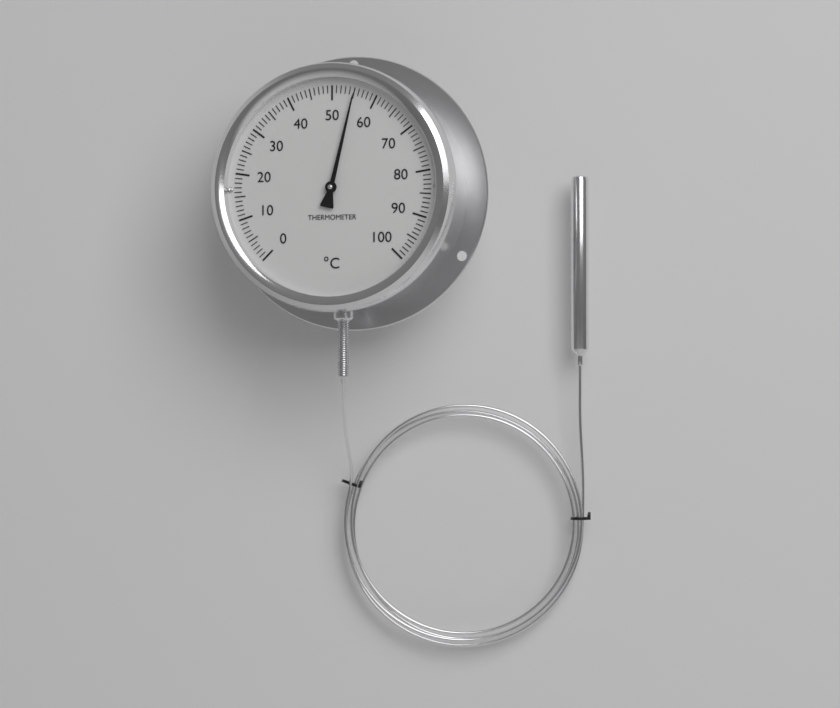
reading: 55 °C
